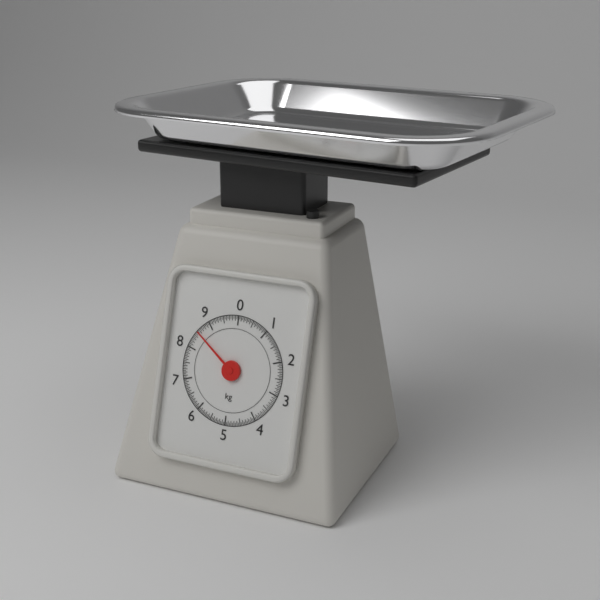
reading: 8.55 kg
